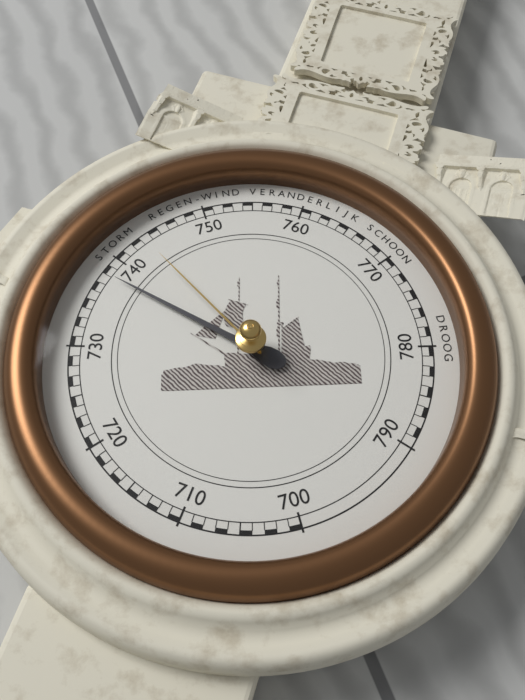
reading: 738 mmHg
